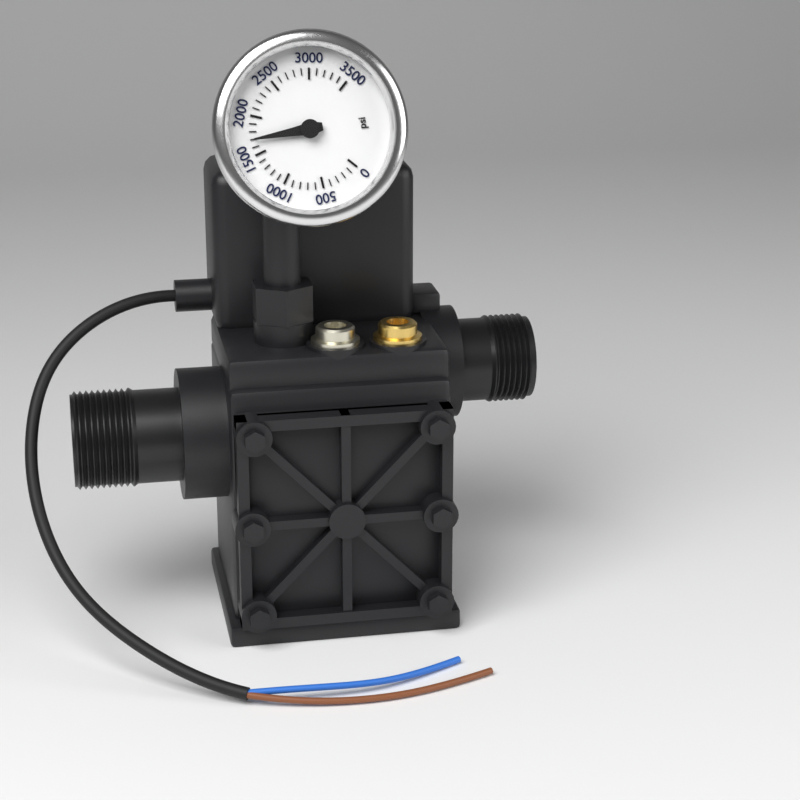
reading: 1700 psi
